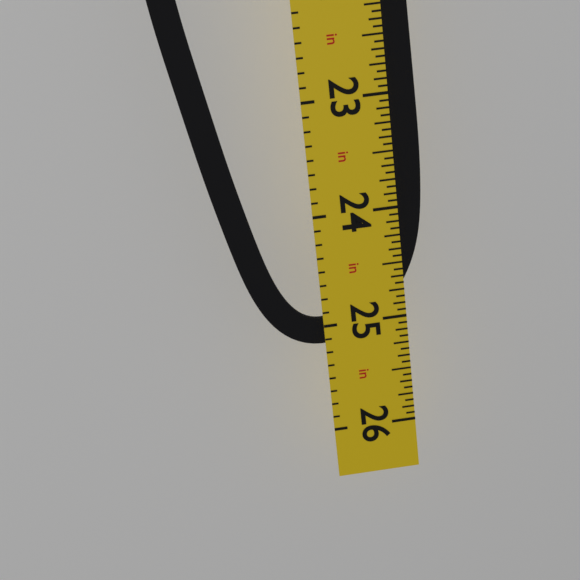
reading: 25.1875 in
